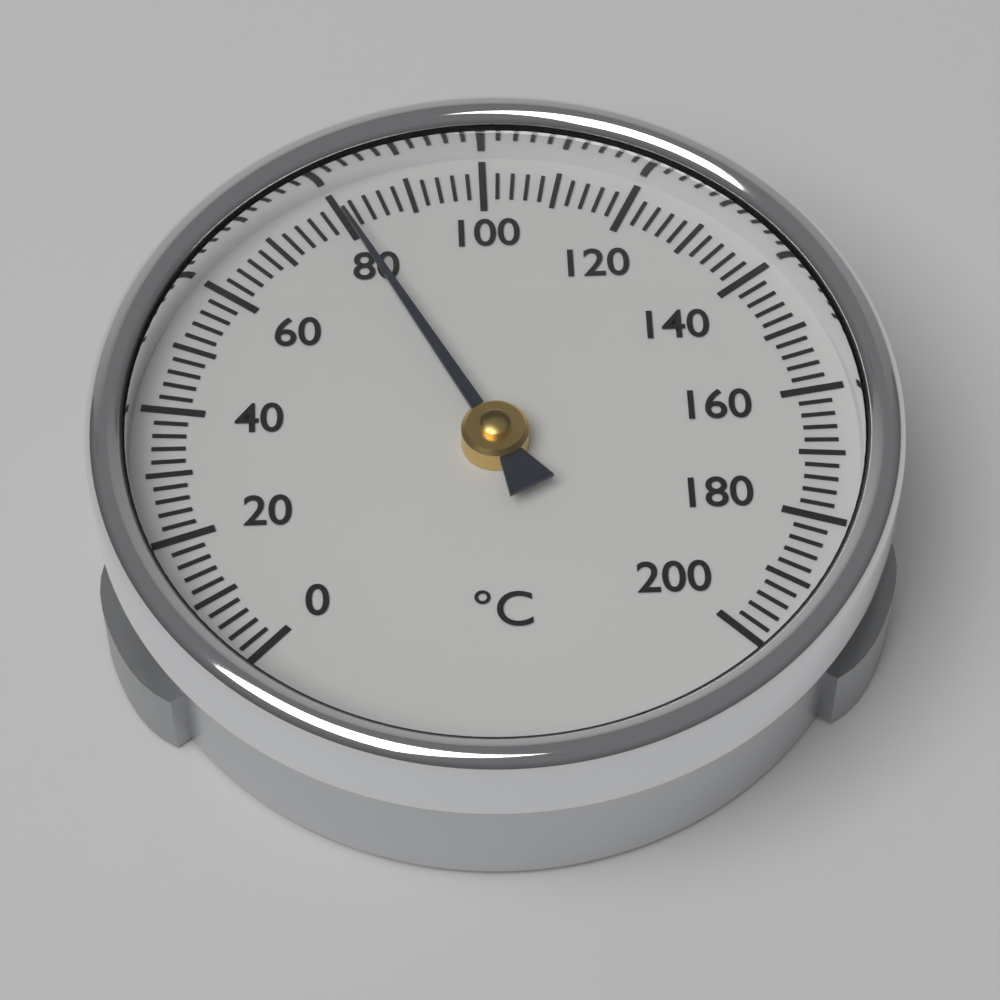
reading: 80 °C
